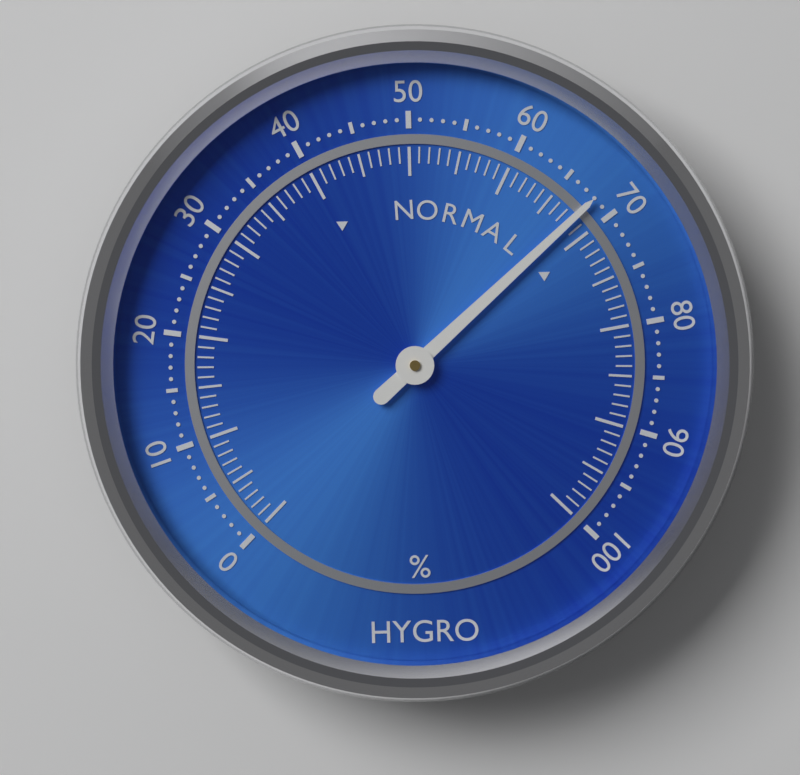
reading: 68 %
